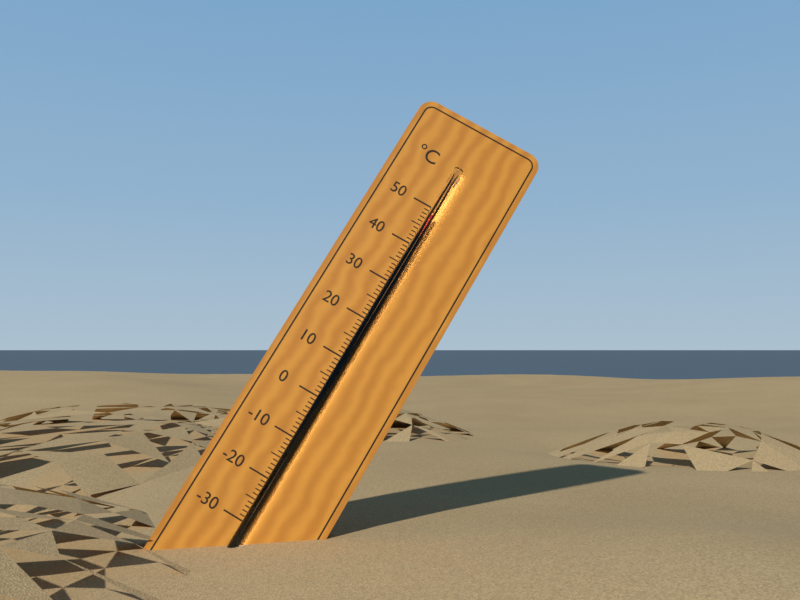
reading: 48 °C
